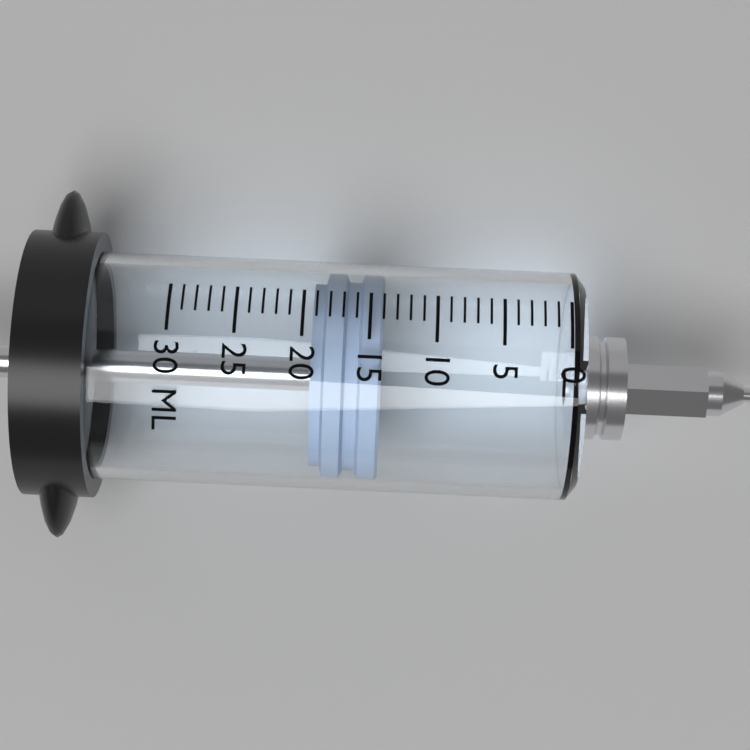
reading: 14 ml
